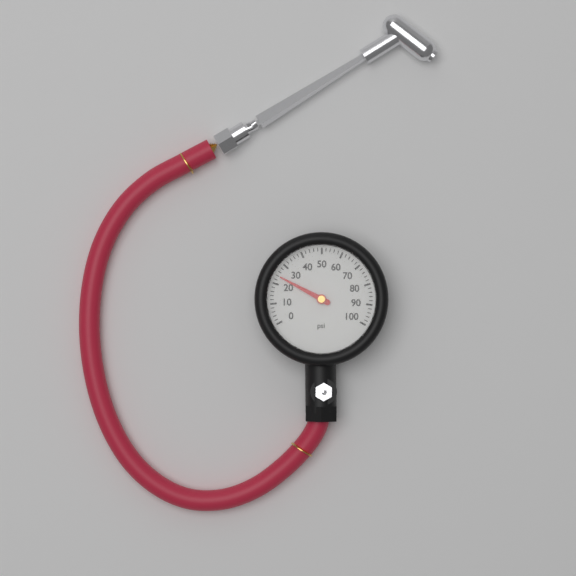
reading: 24 psi
